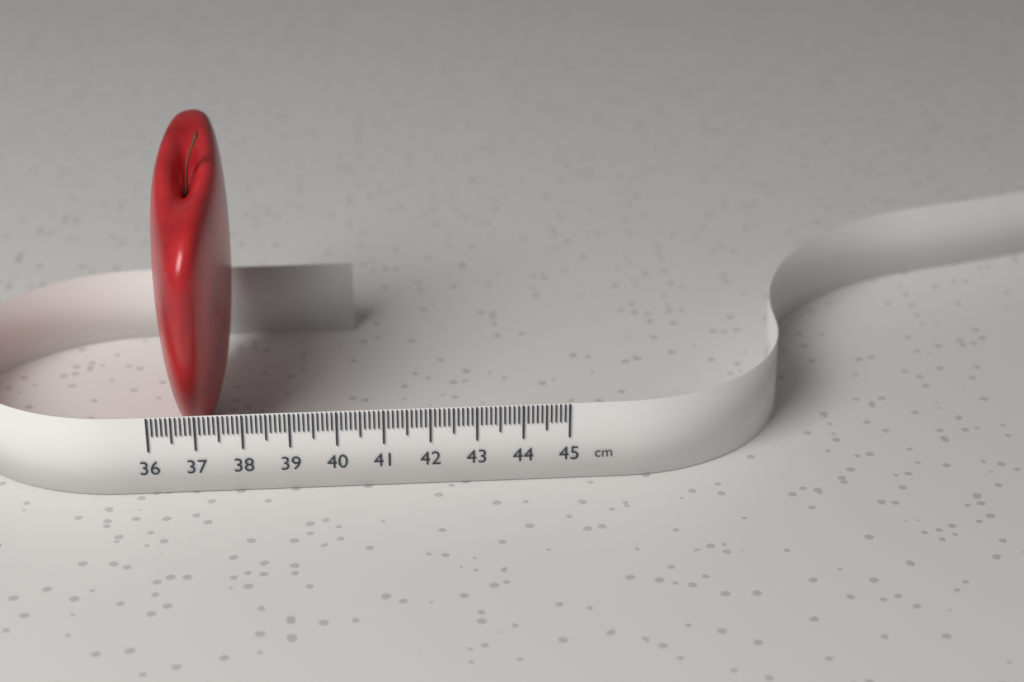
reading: 37.7 cm
